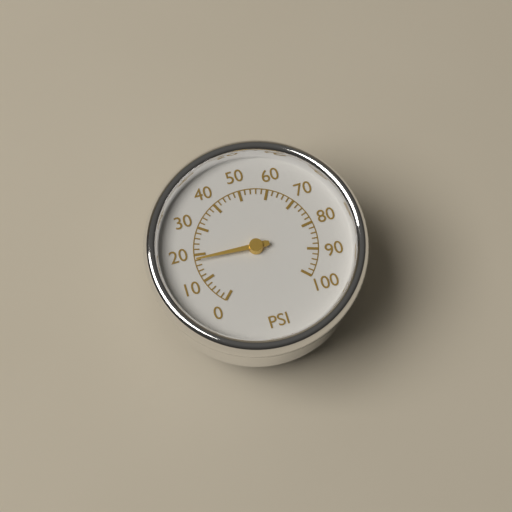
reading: 18 psi
